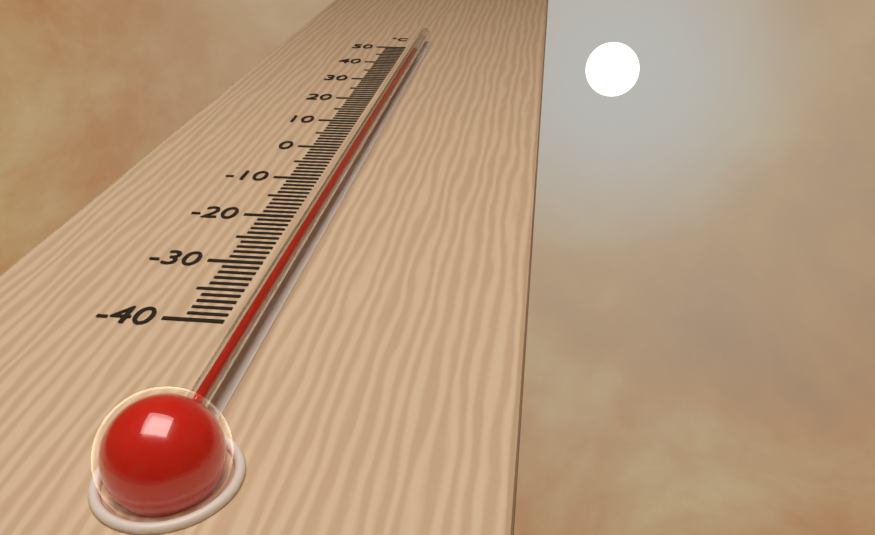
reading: 41 °C
